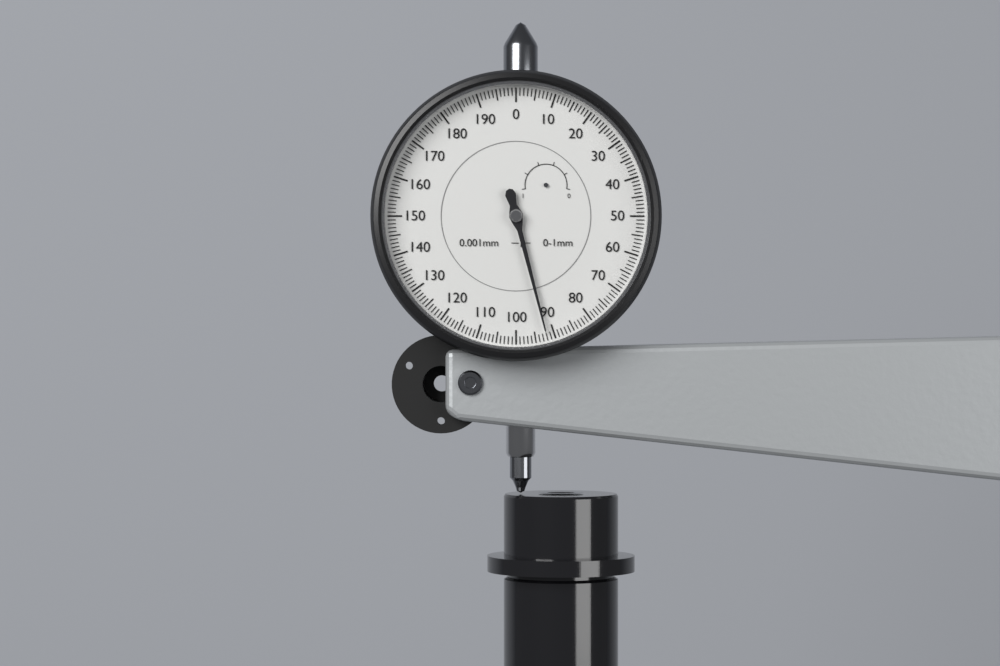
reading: 0.092 mm
